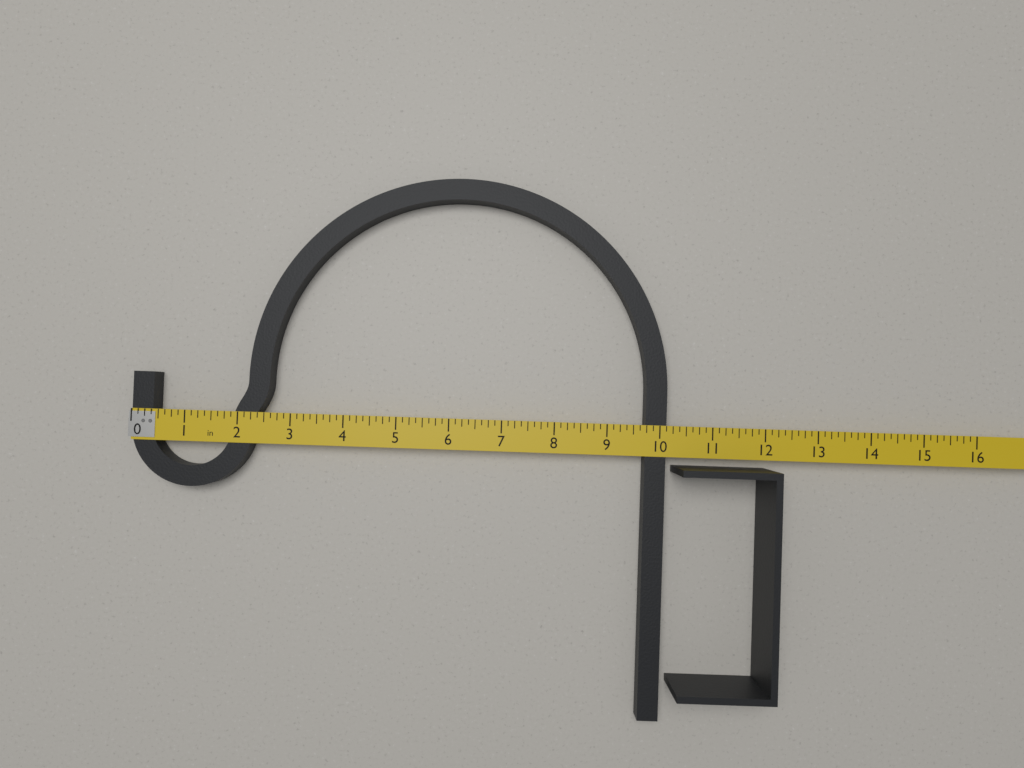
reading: 10.125 in
